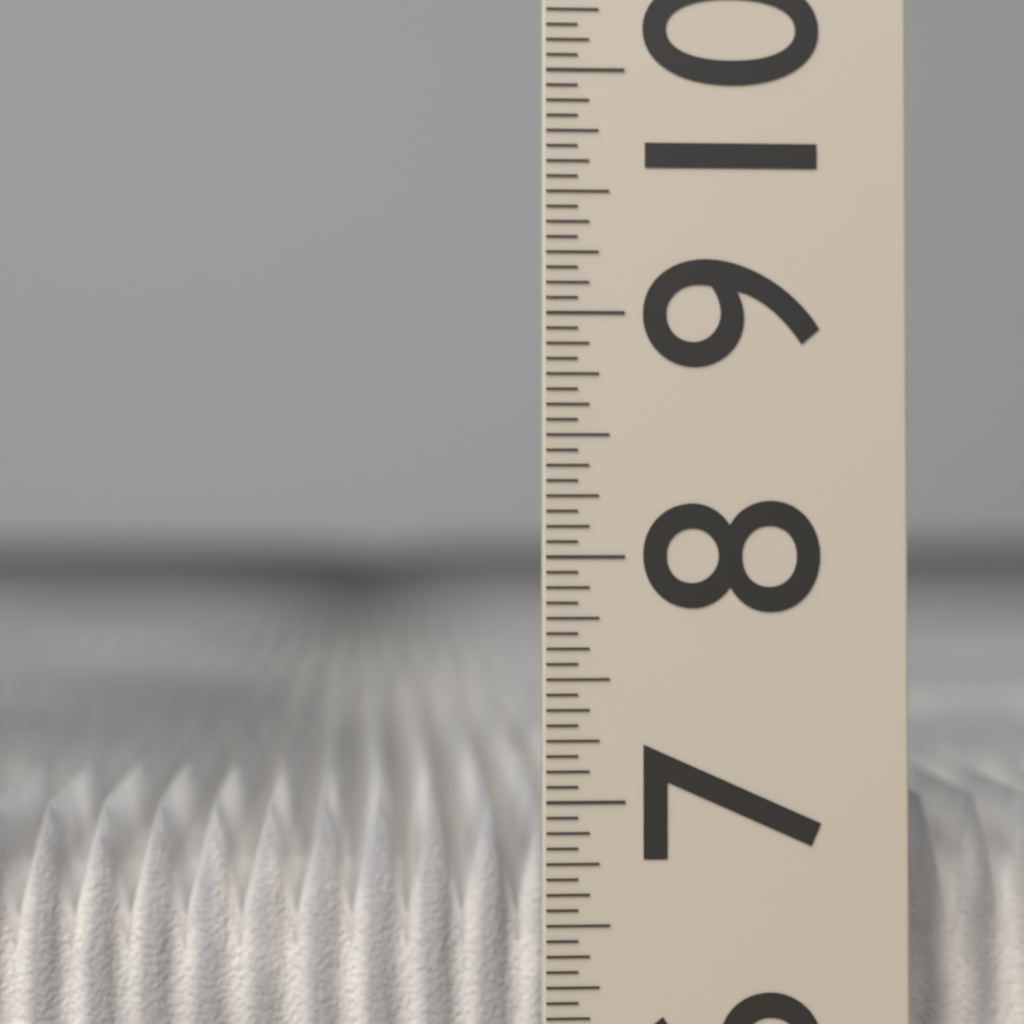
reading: 6.9375 (no unit)
